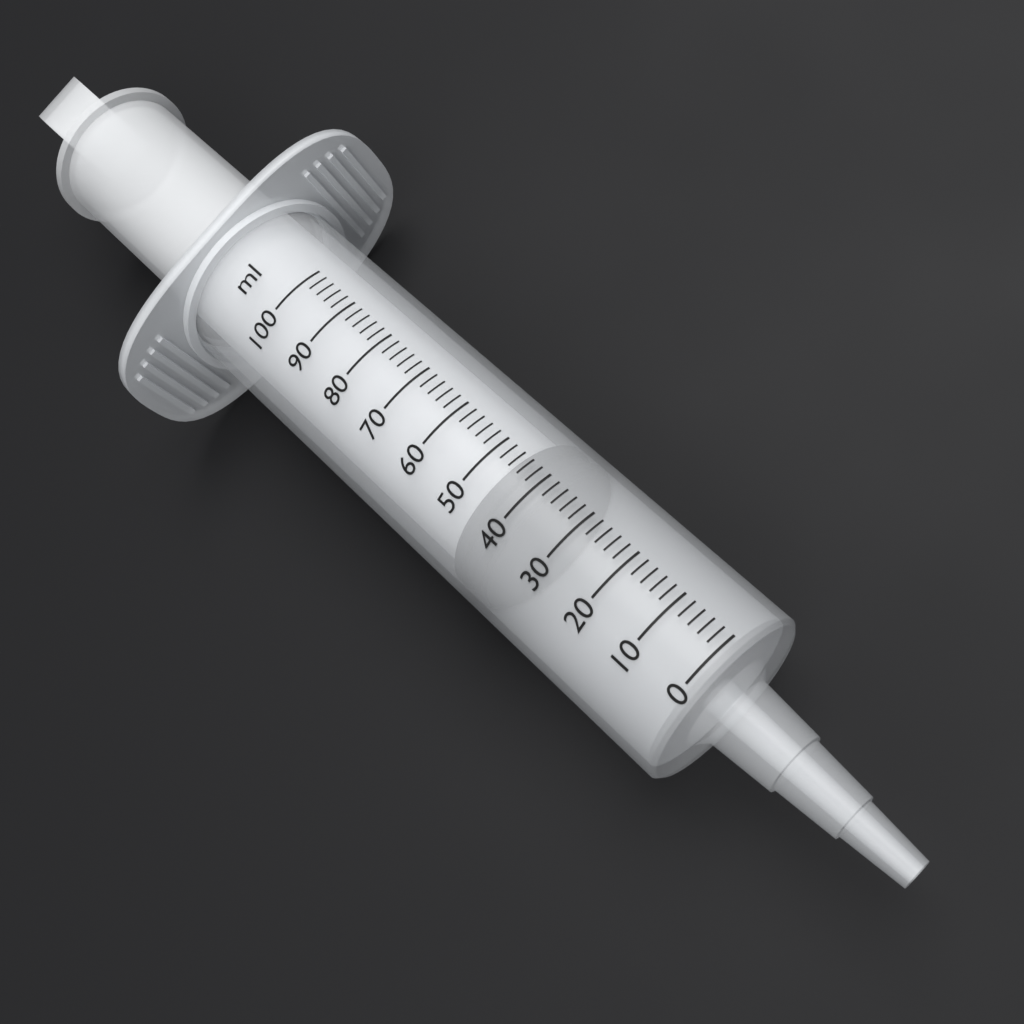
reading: 38 ml
